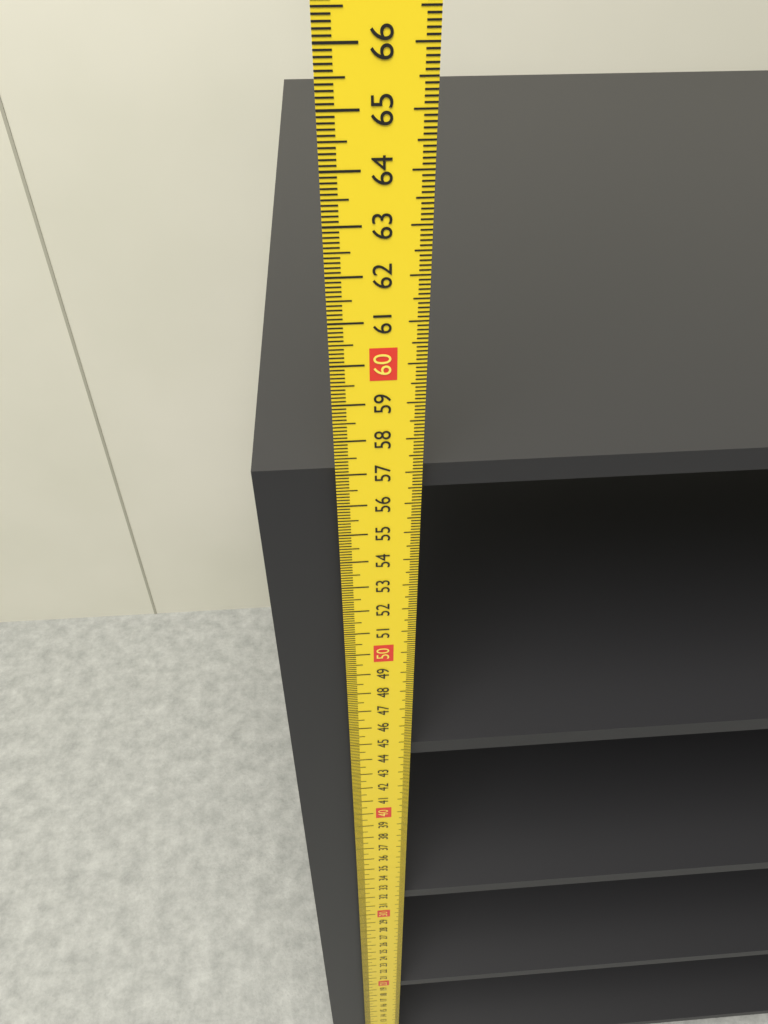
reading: 56.9 cm
